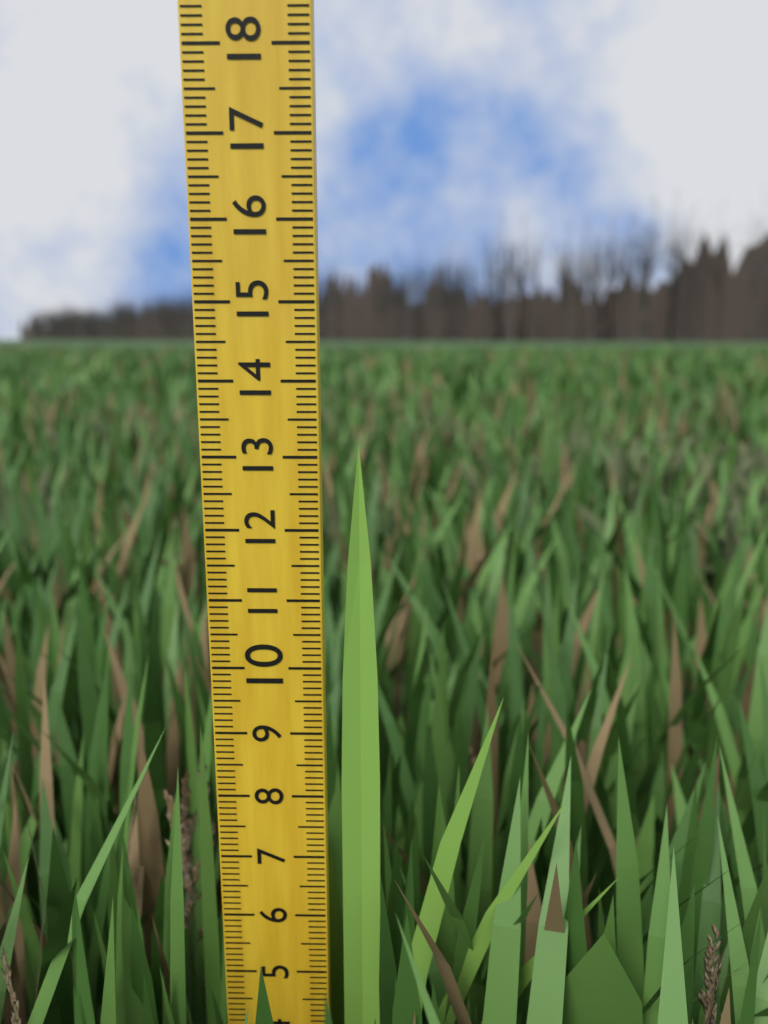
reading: 13.2 (no unit)
